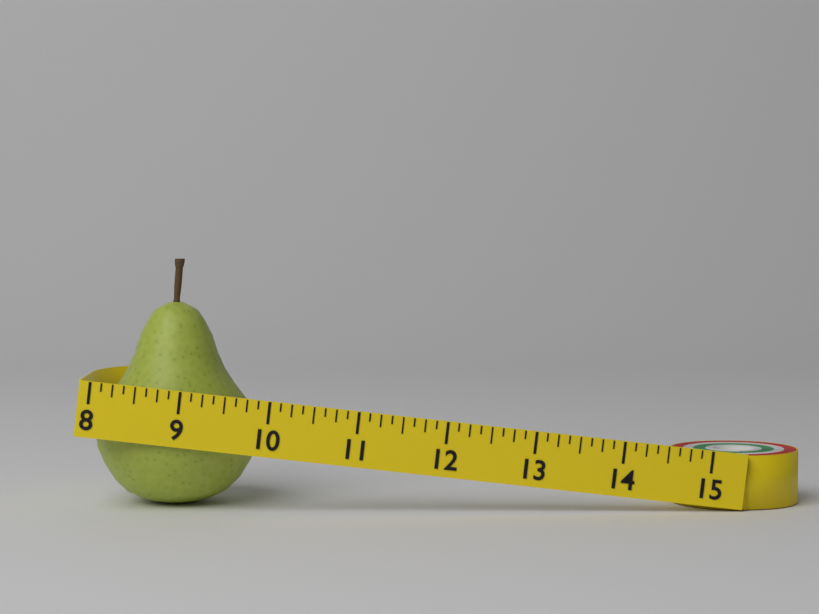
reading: 9.875 (no unit)
